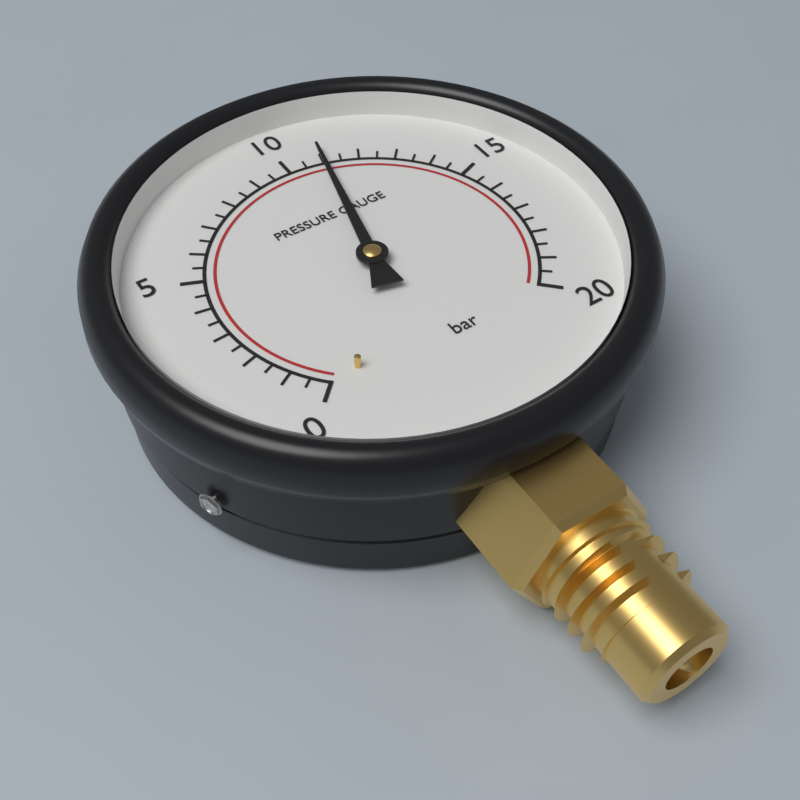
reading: 11.0 bar
